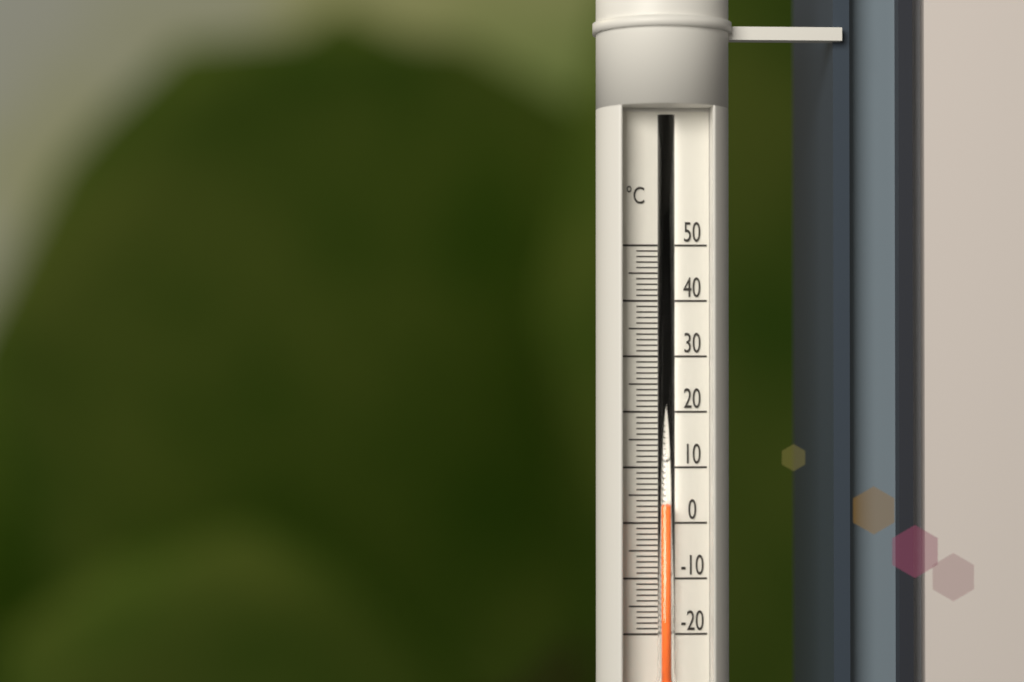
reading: 3 °C
